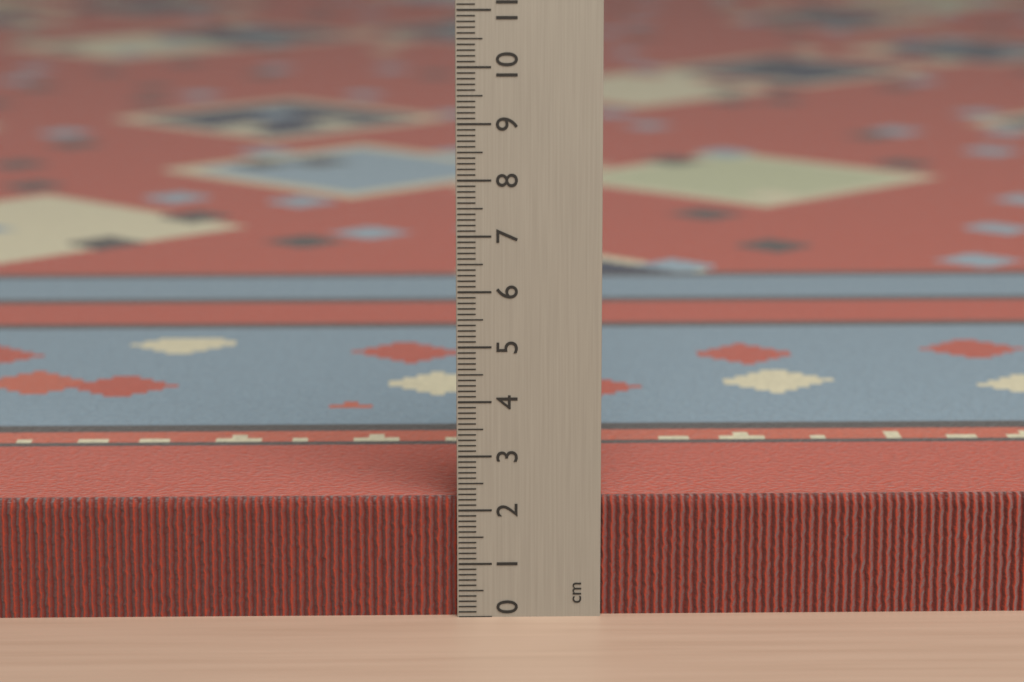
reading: 2.2 cm
